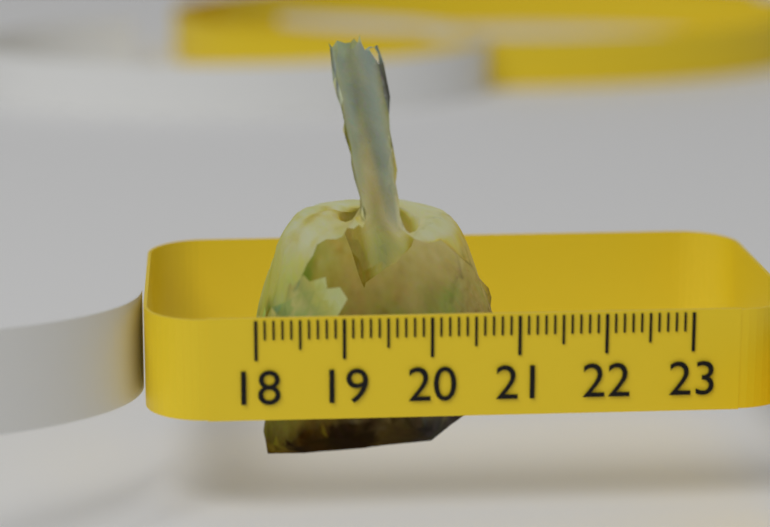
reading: 20.9 (no unit)
